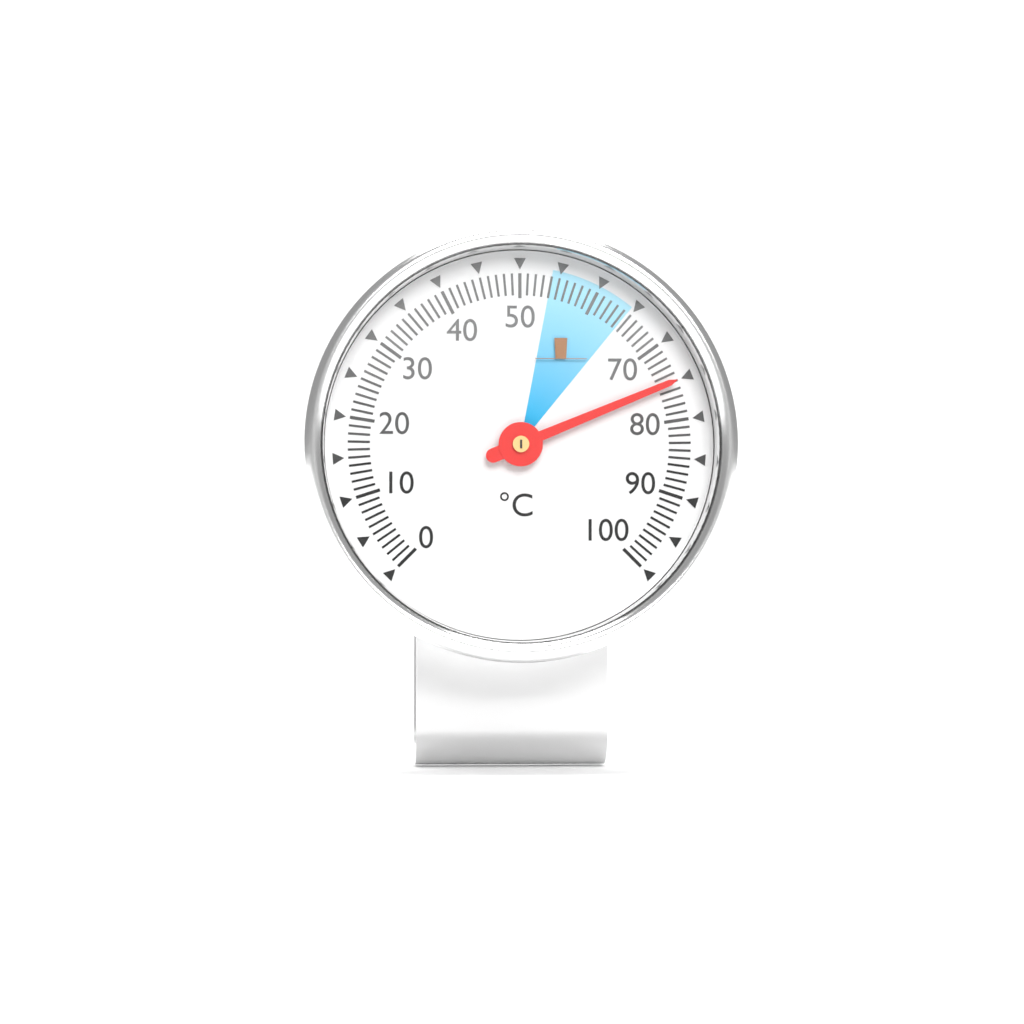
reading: 75 °C
